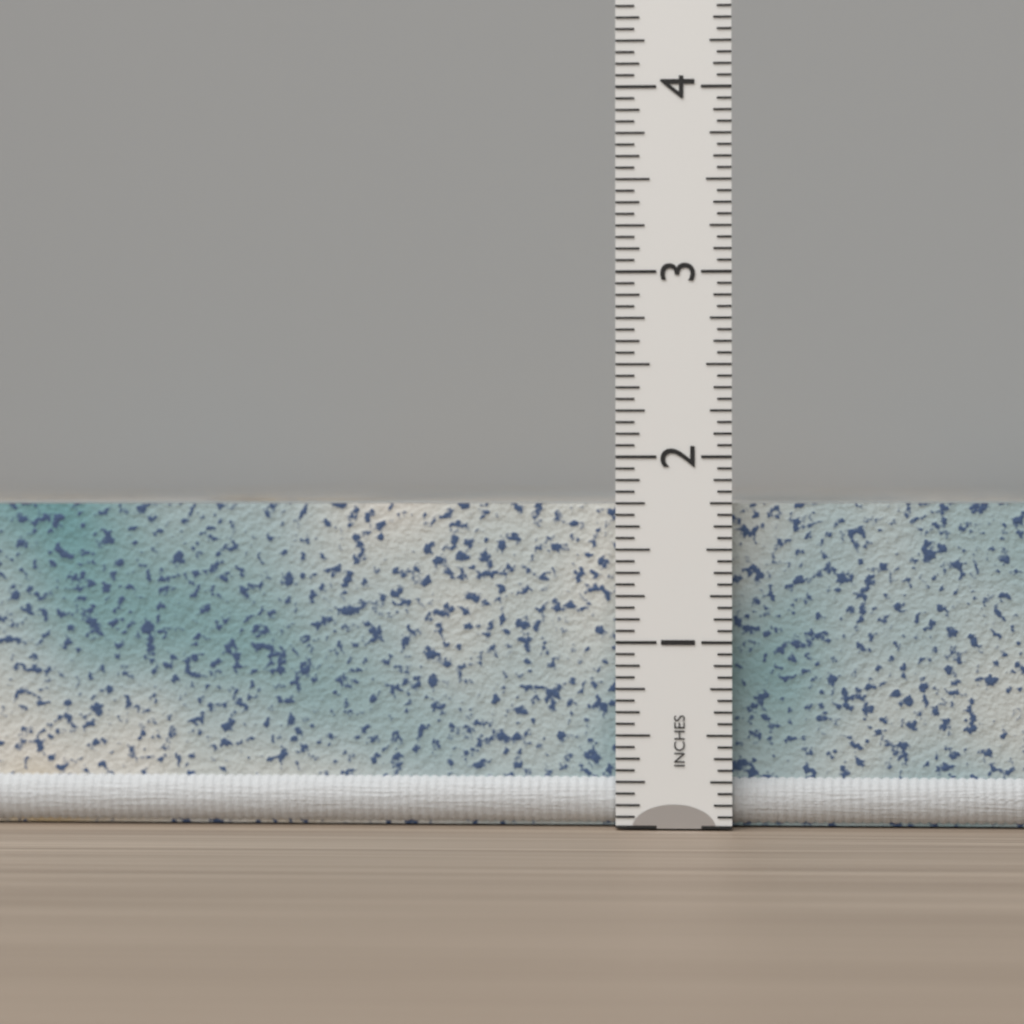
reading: 1.7500 in
